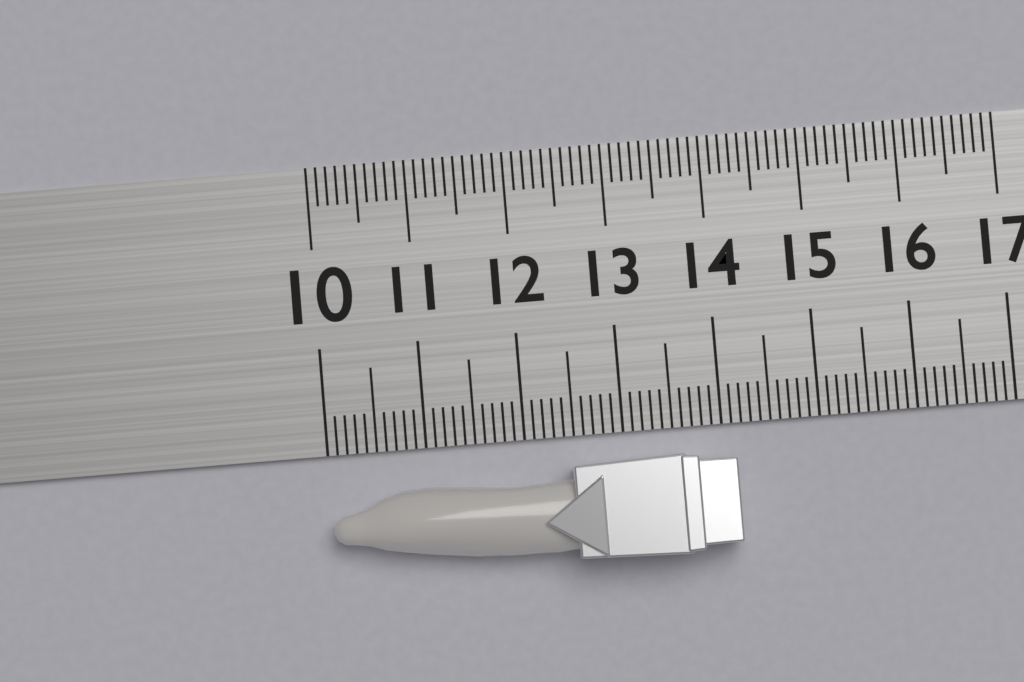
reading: 14.1 (no unit)
